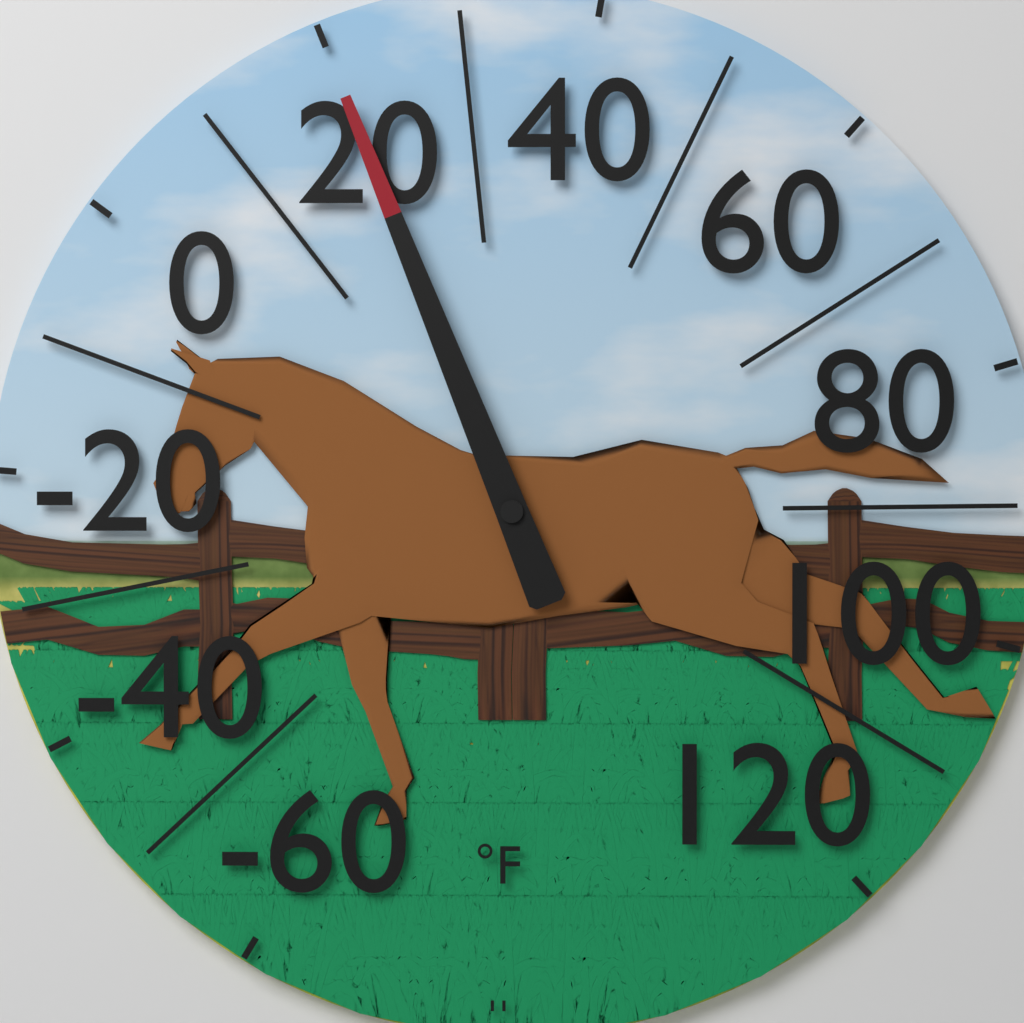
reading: 20 °F
